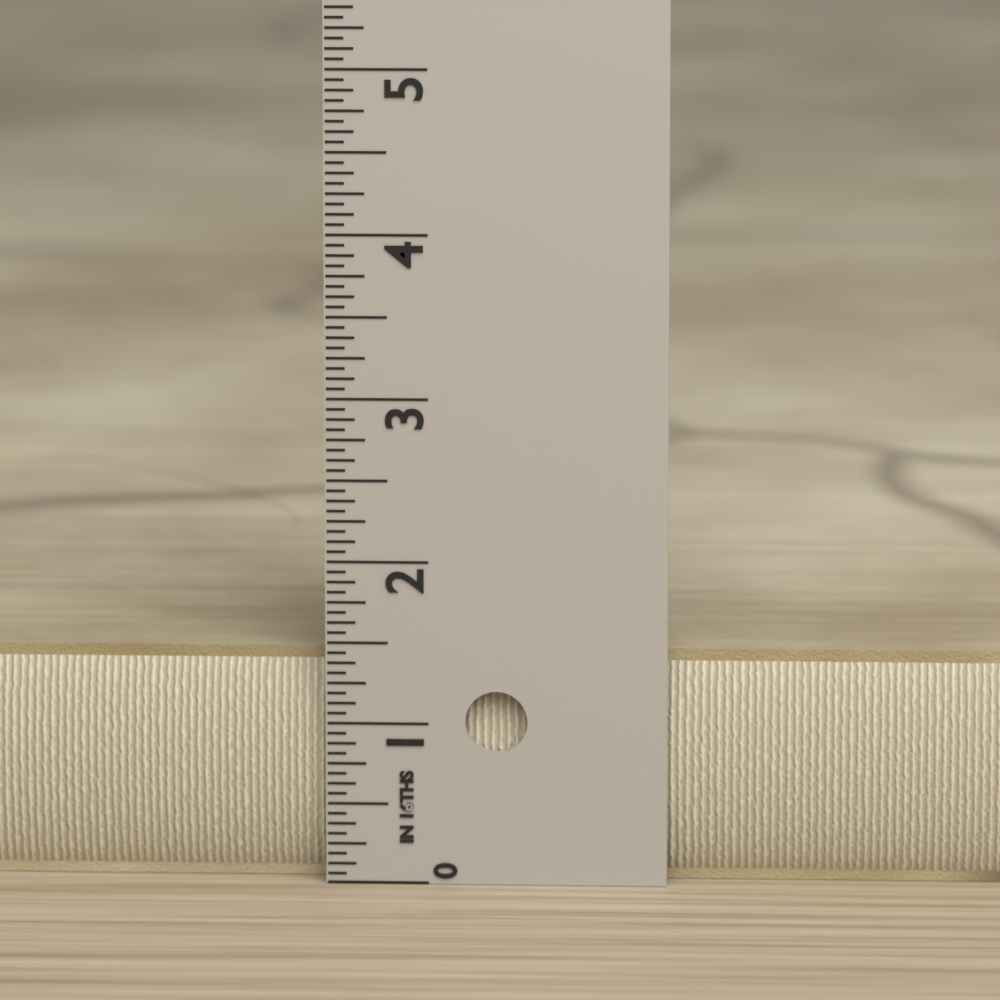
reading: 1.4375 in
